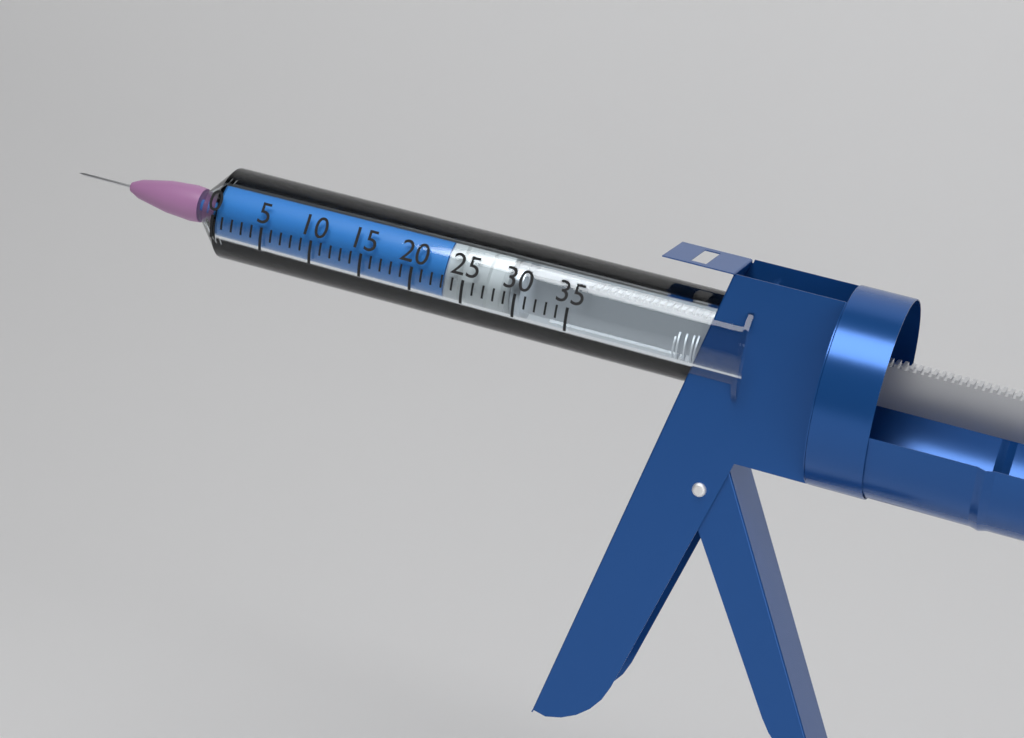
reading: 23 (no unit)
